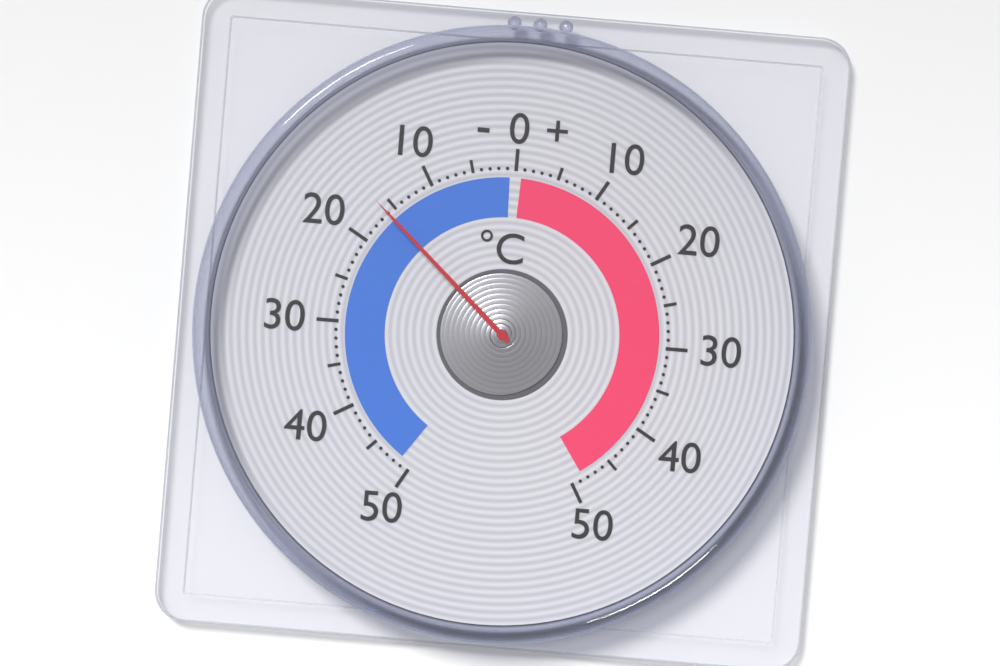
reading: -16 °C
